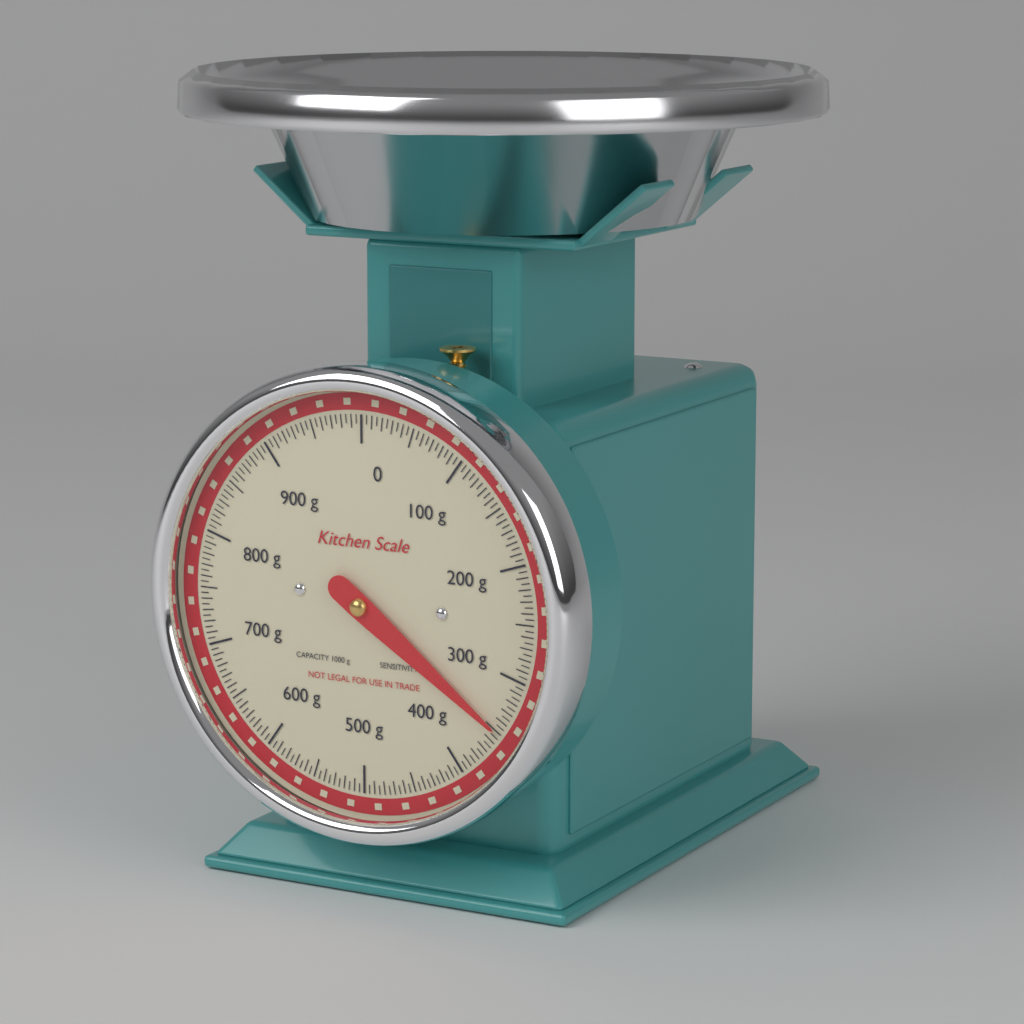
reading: 350 g
